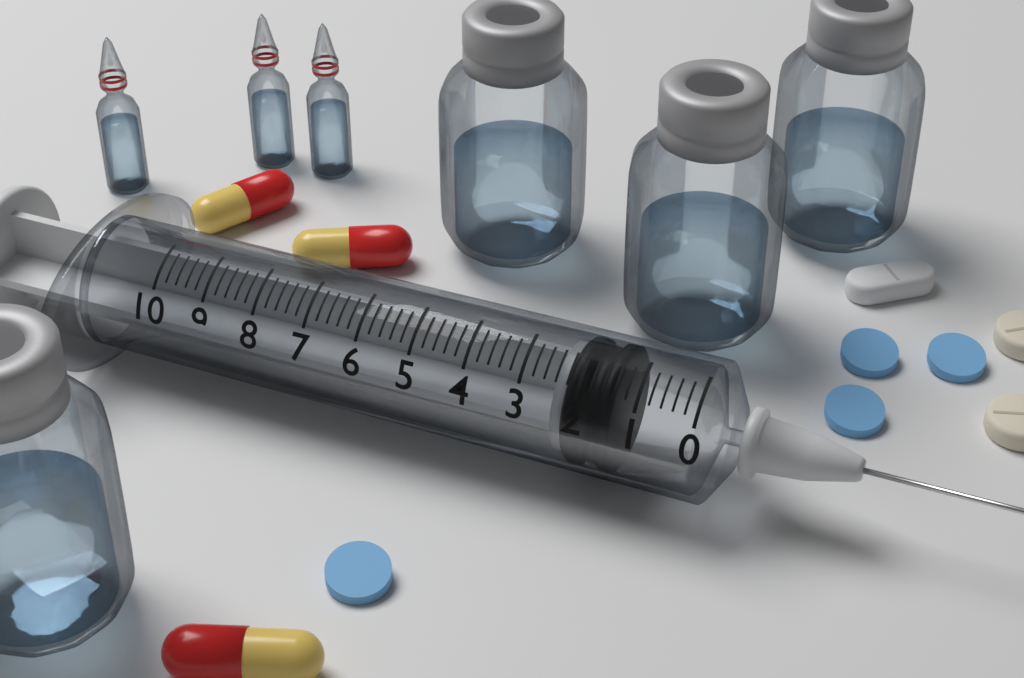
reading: 1.4 (no unit)
